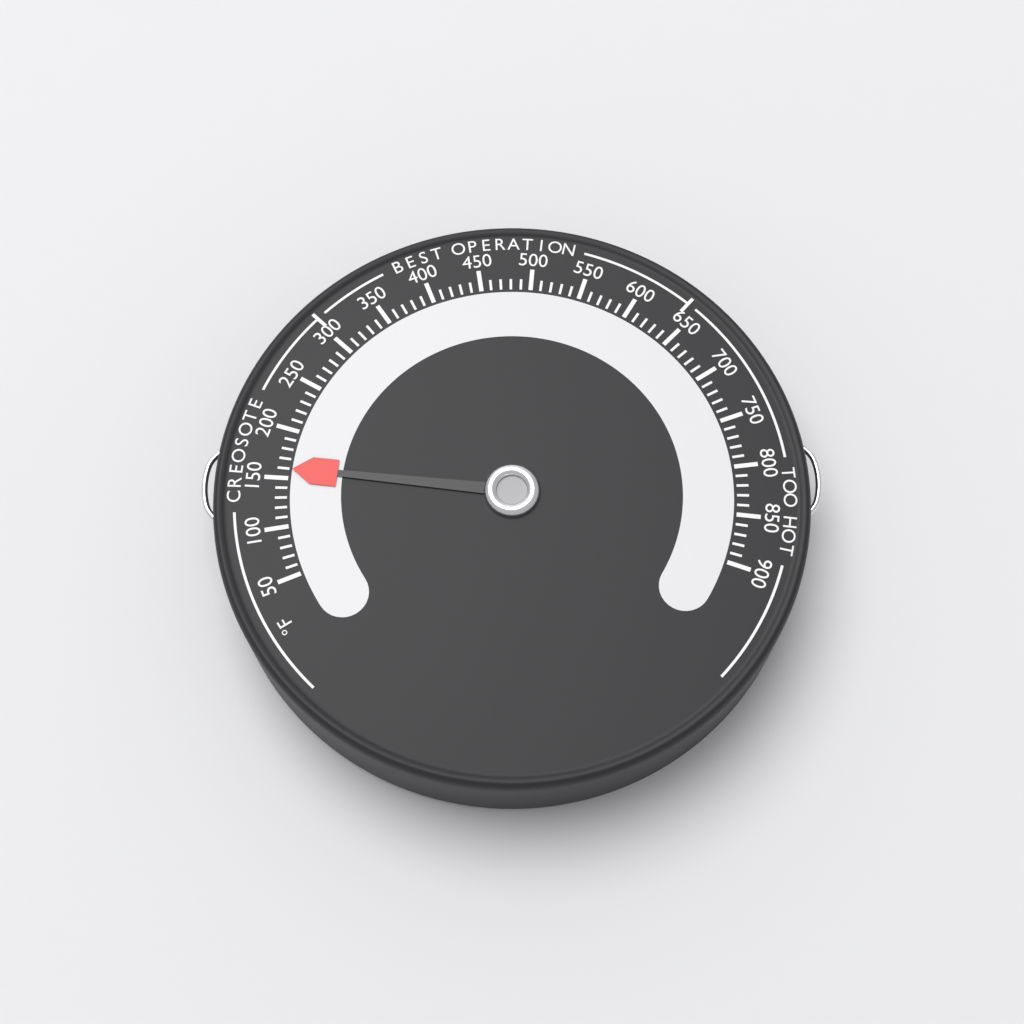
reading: 160 °F
